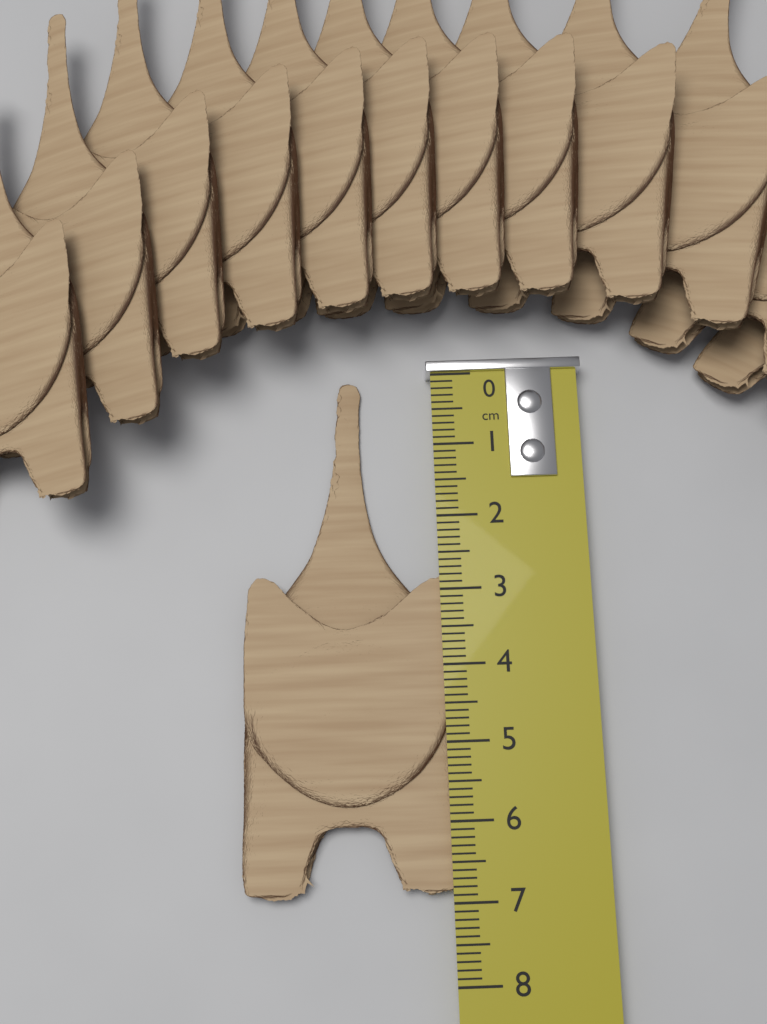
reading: 6.9 cm
